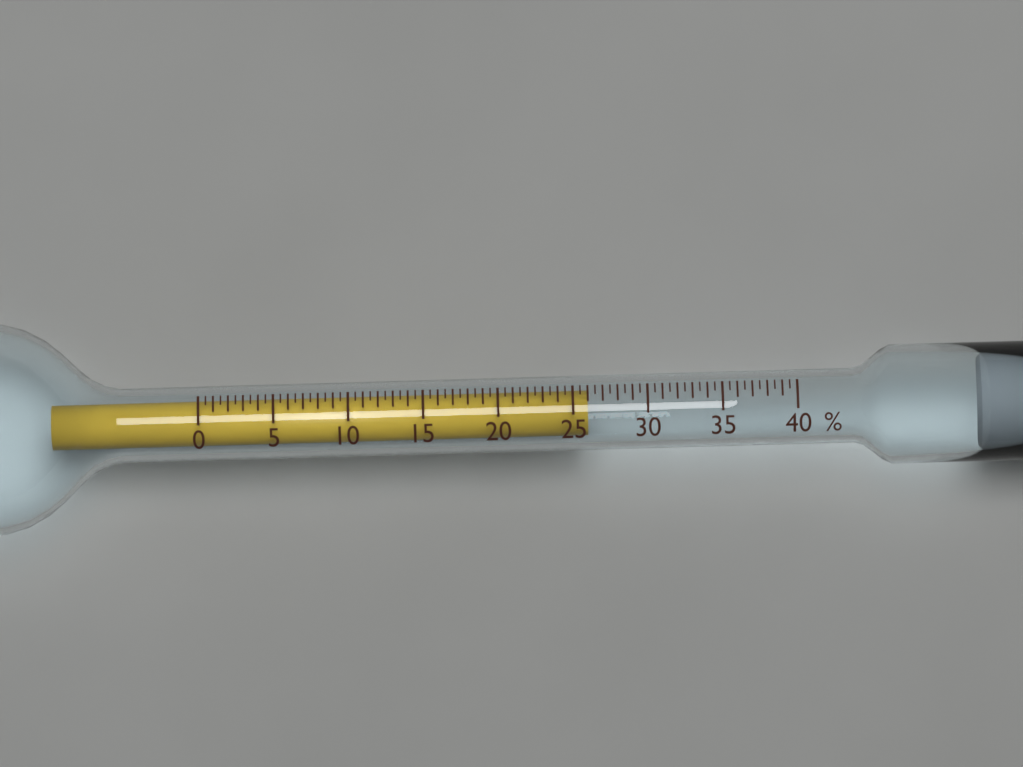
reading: 26.0 %
